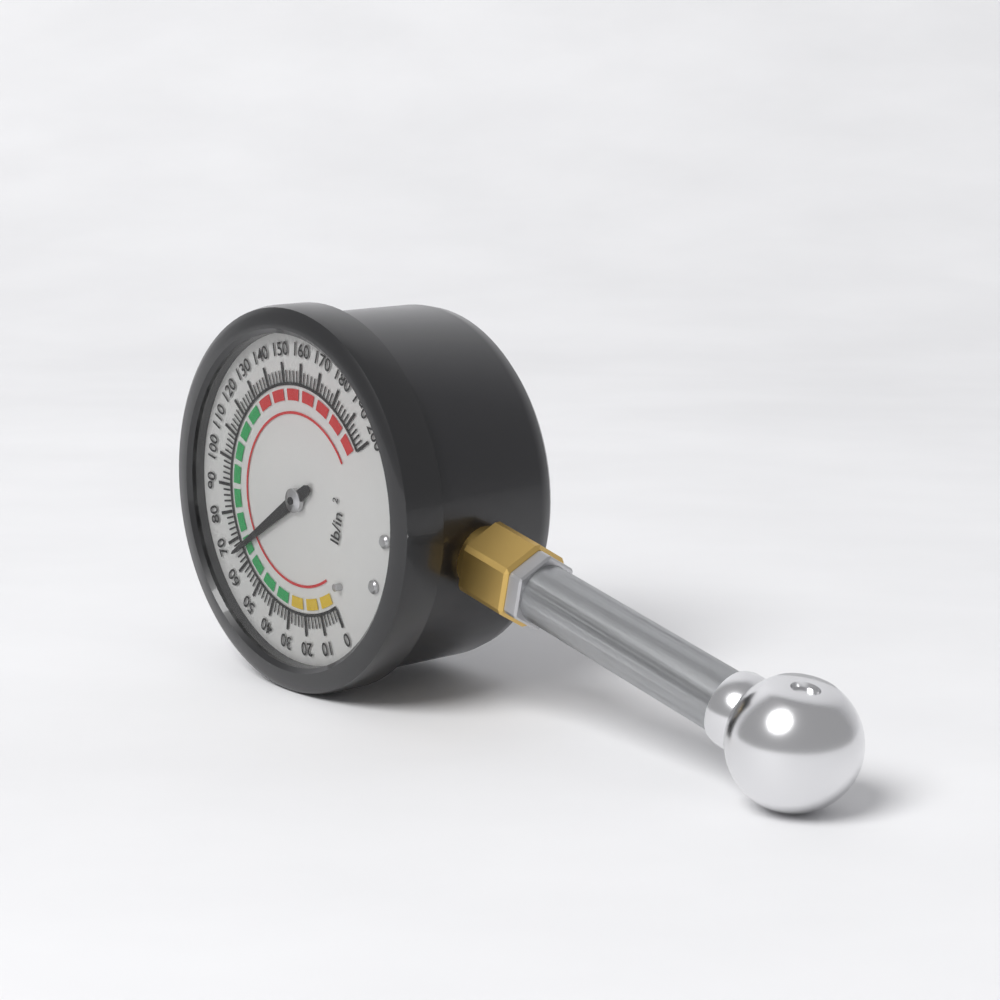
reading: 66 psi
